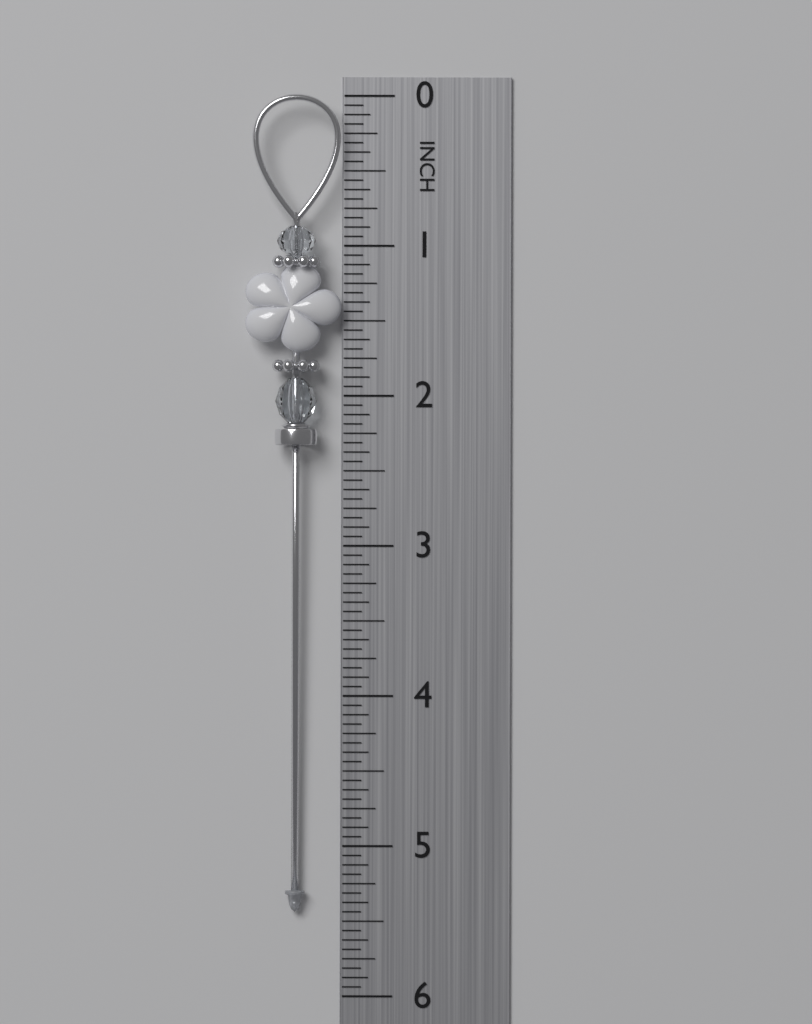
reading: 5.4375 in
